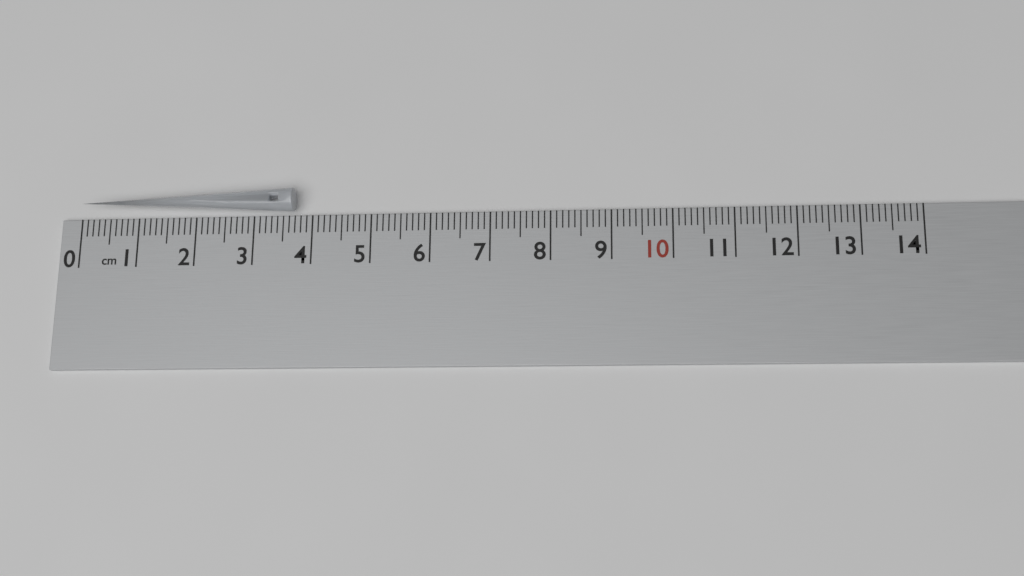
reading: 3.7 cm
